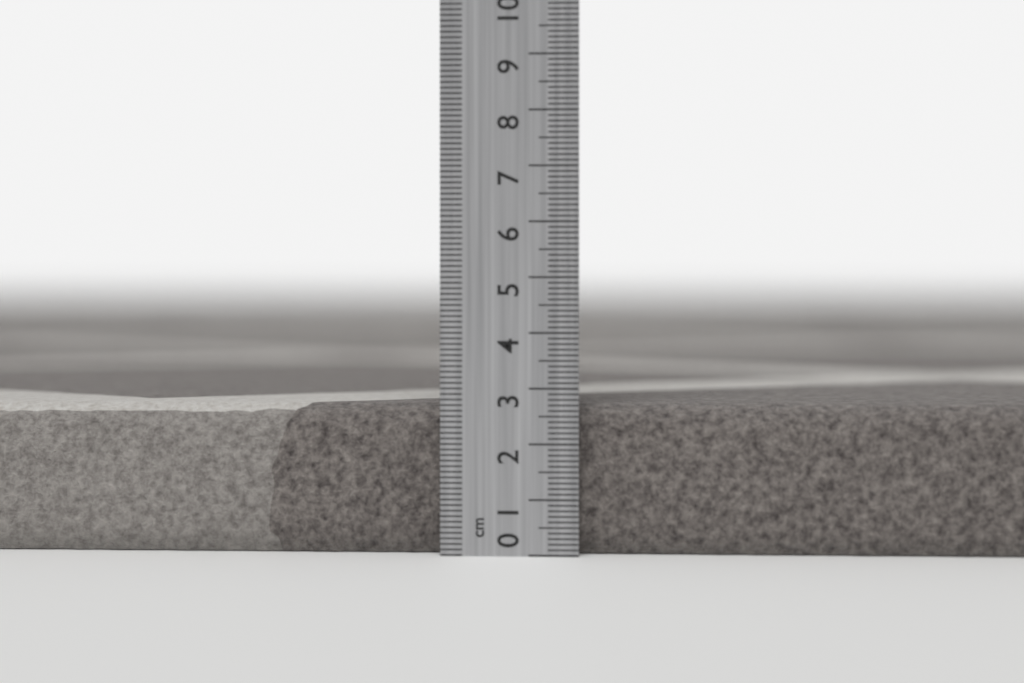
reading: 2.7 cm
